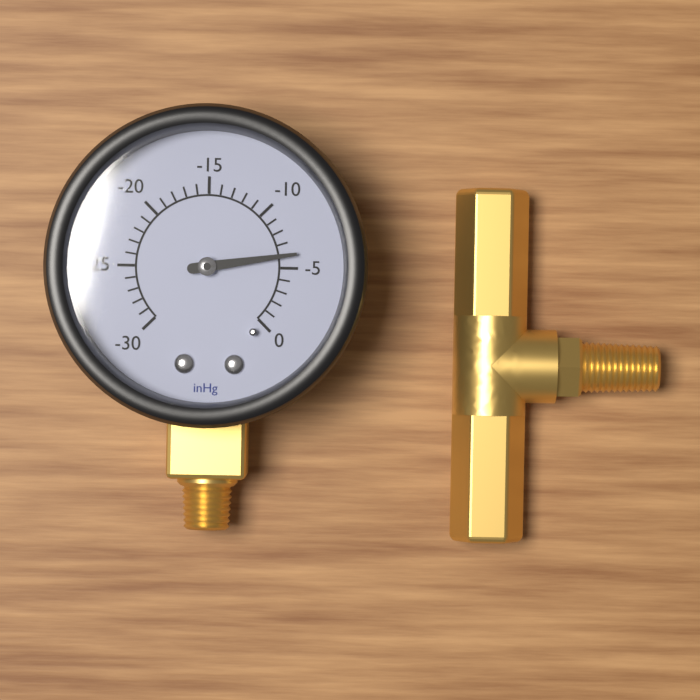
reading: -6 inHg
